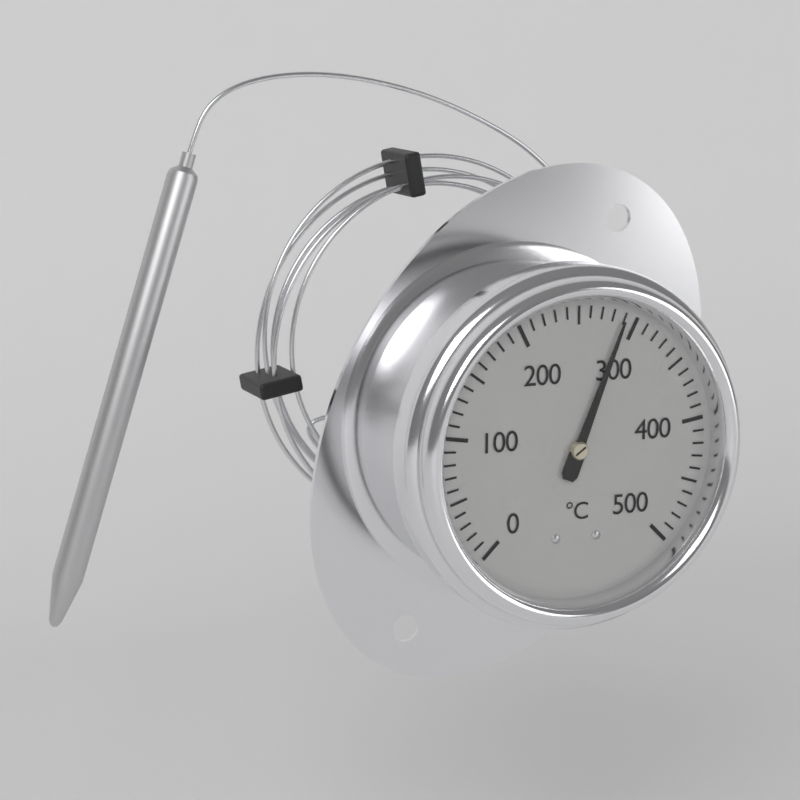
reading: 290 °C
